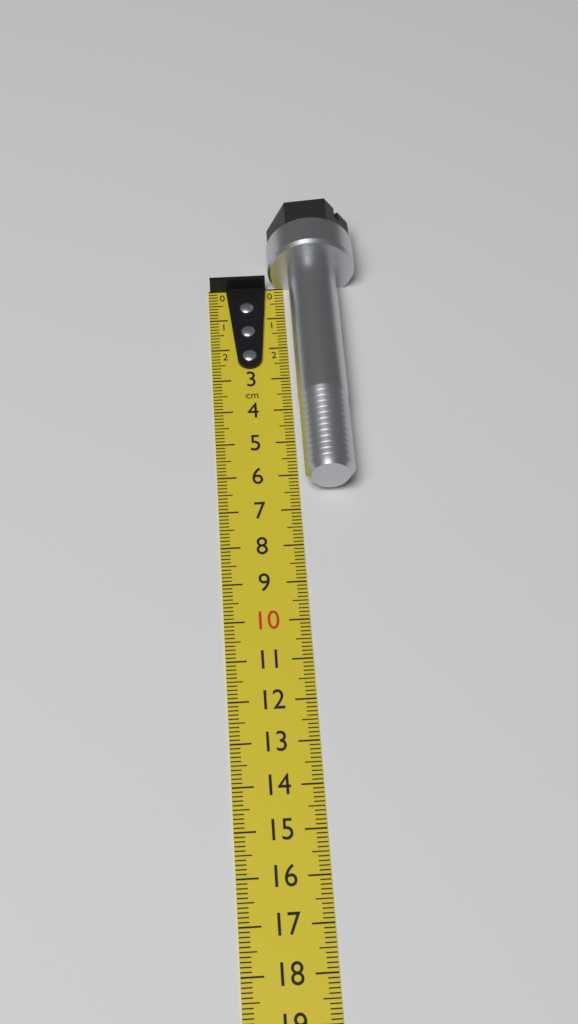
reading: 6.5 cm
